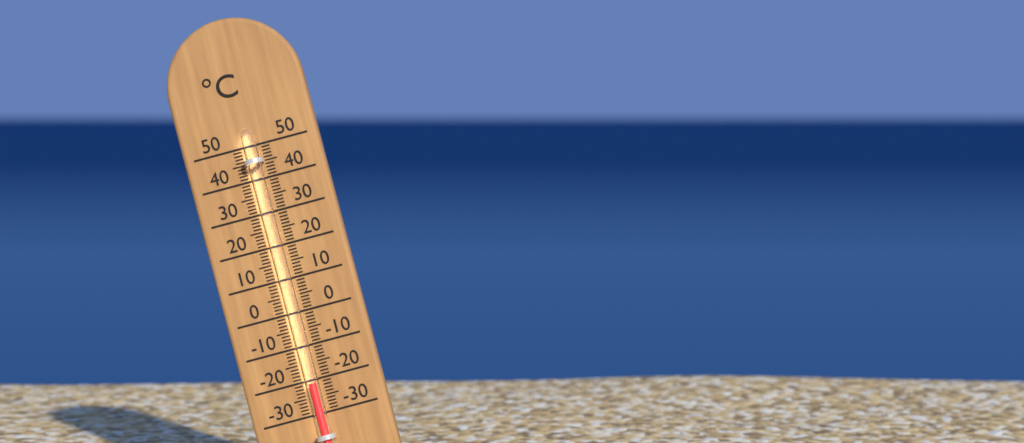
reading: -21 °C
